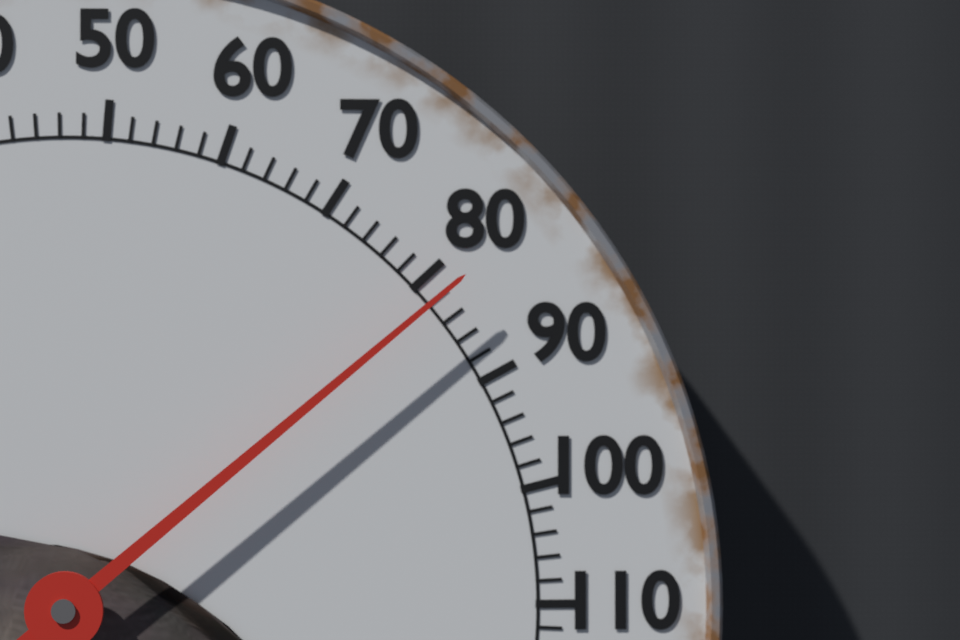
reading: 82 °F
